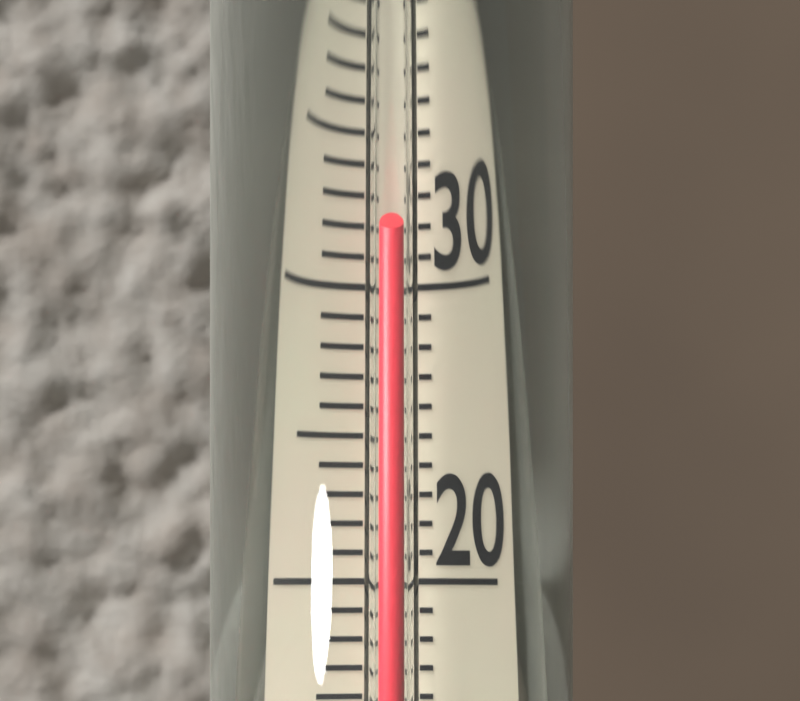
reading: 32.8 (no unit)
